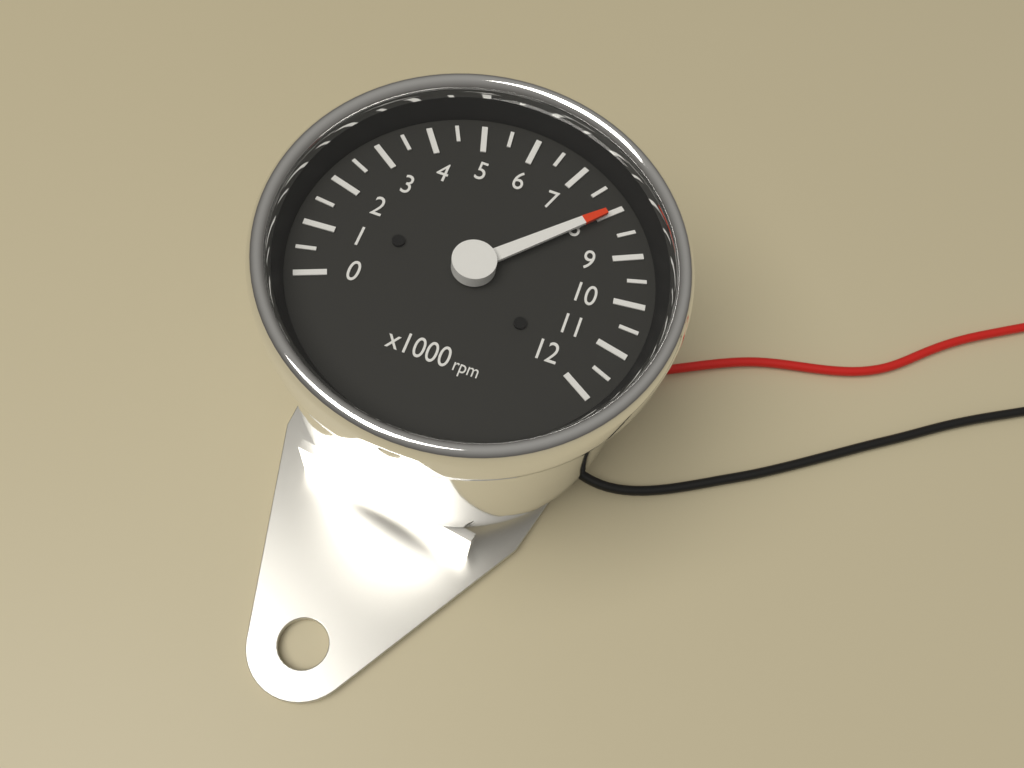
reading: 8000 rpm
